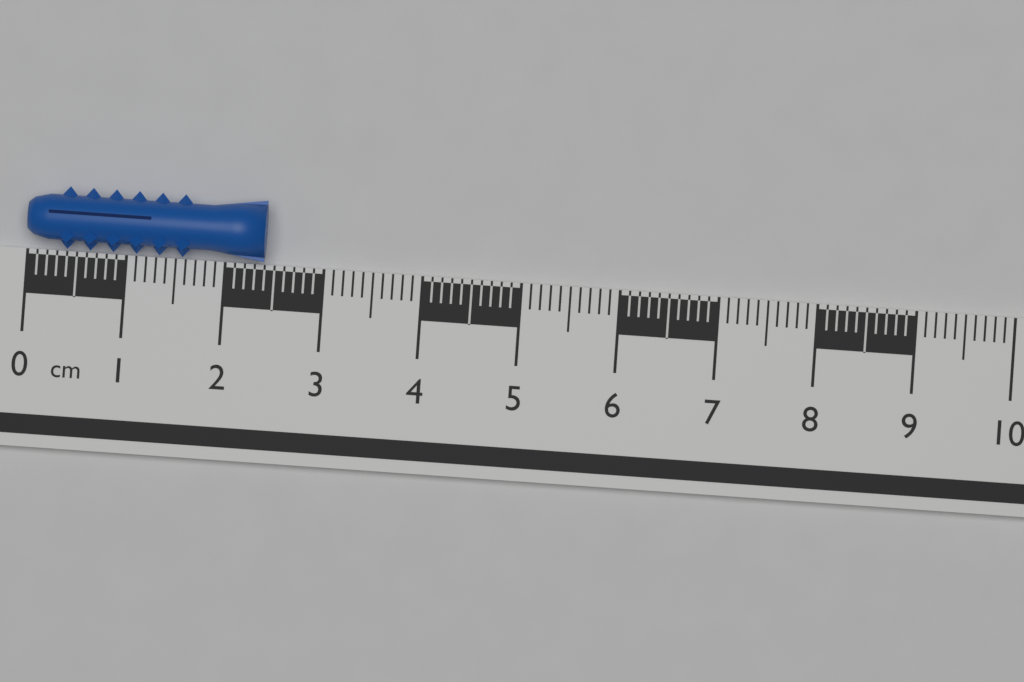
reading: 2.4 cm
